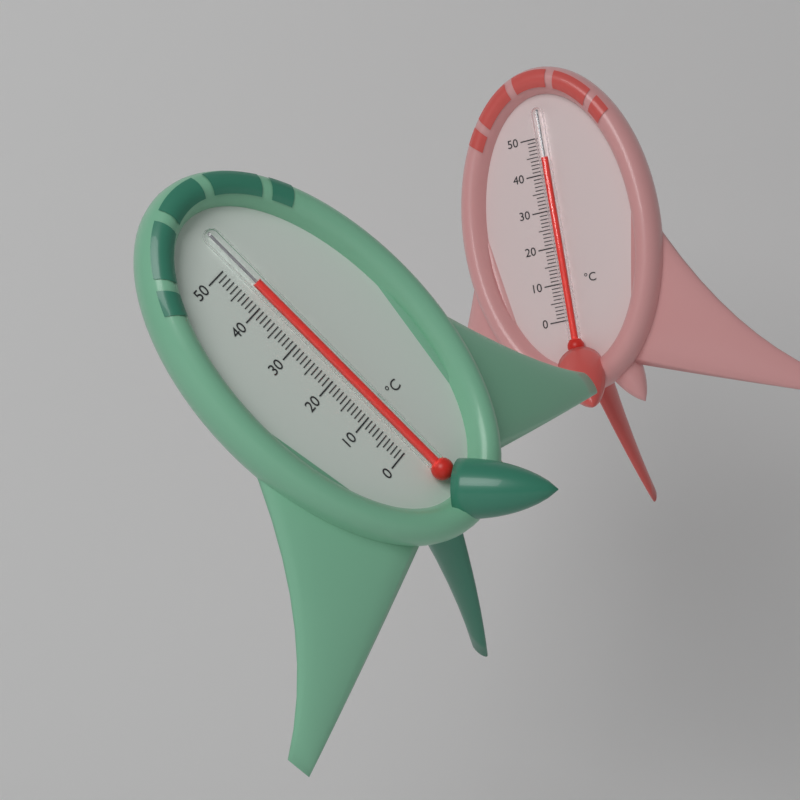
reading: 44 °C
